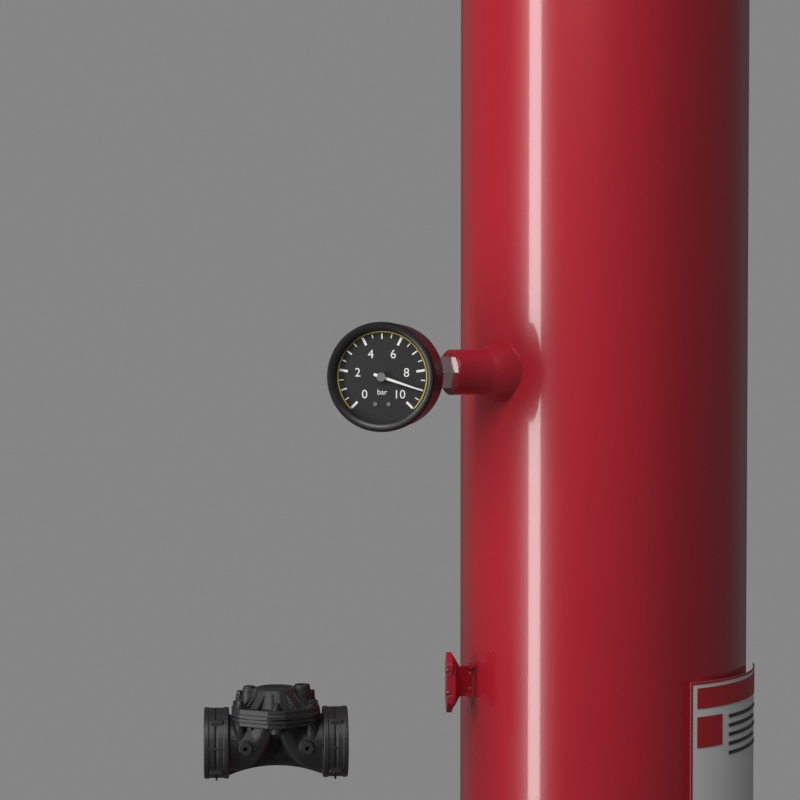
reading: 9.0 bar
